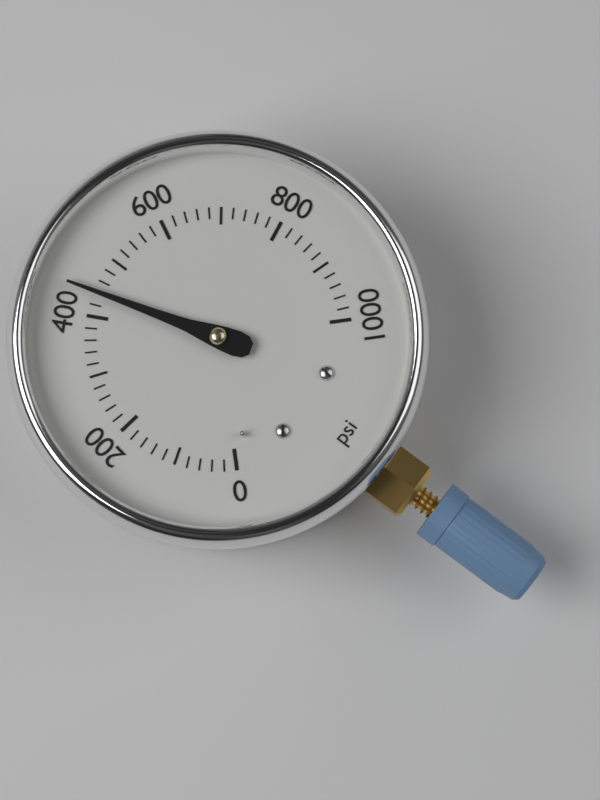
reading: 440 psi
